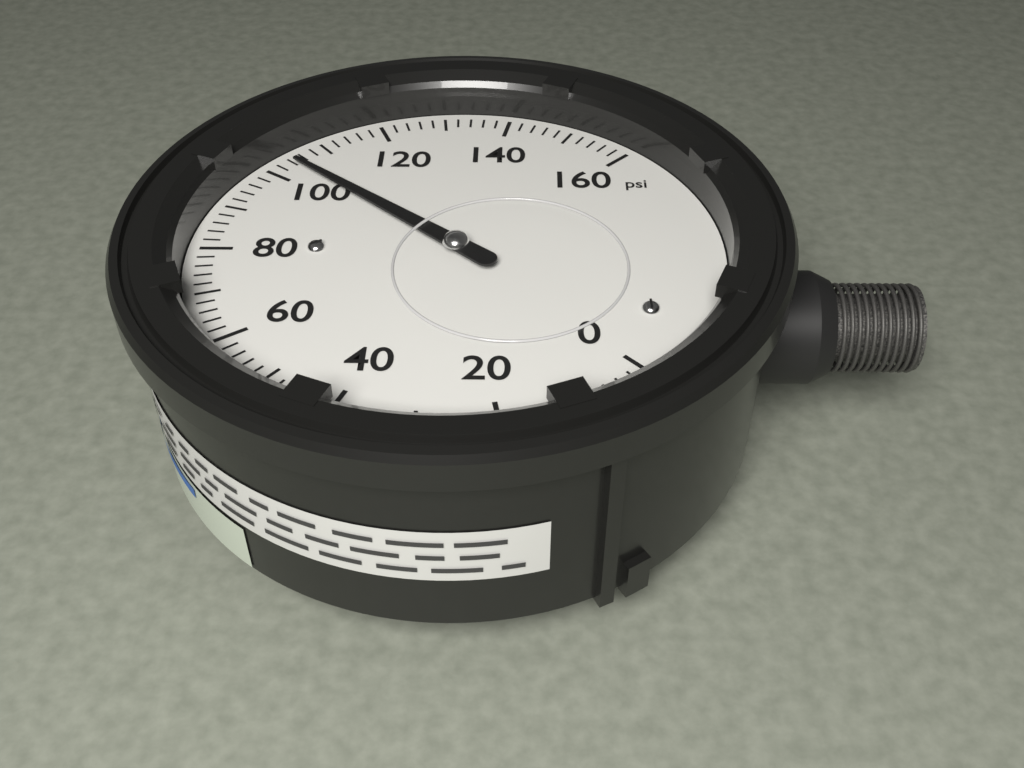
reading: 104 psi
